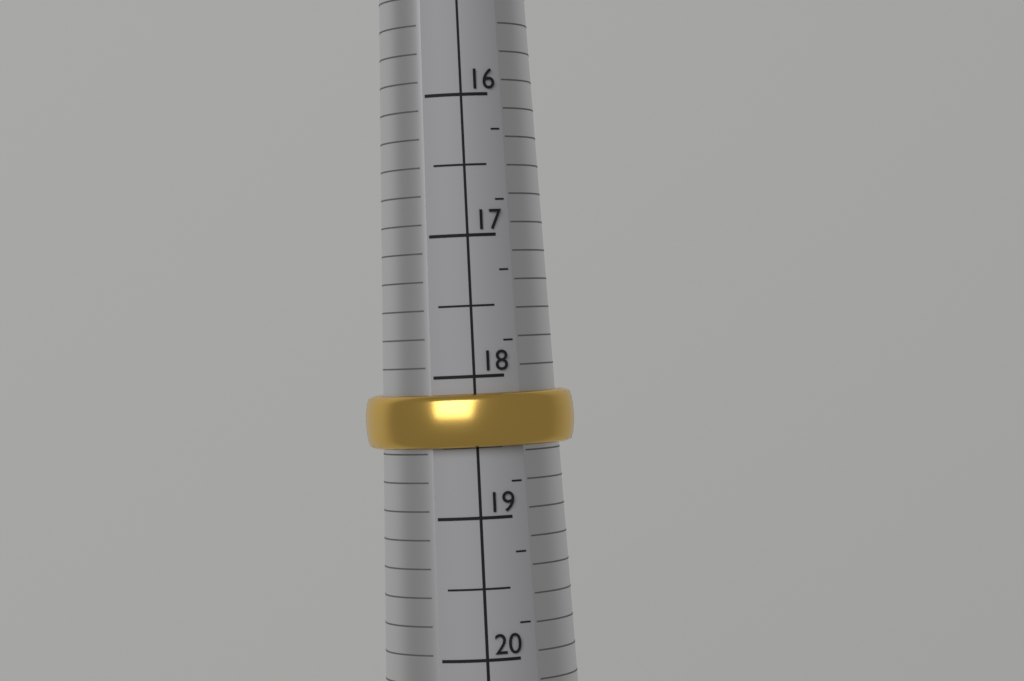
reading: 18.50 (no unit)
